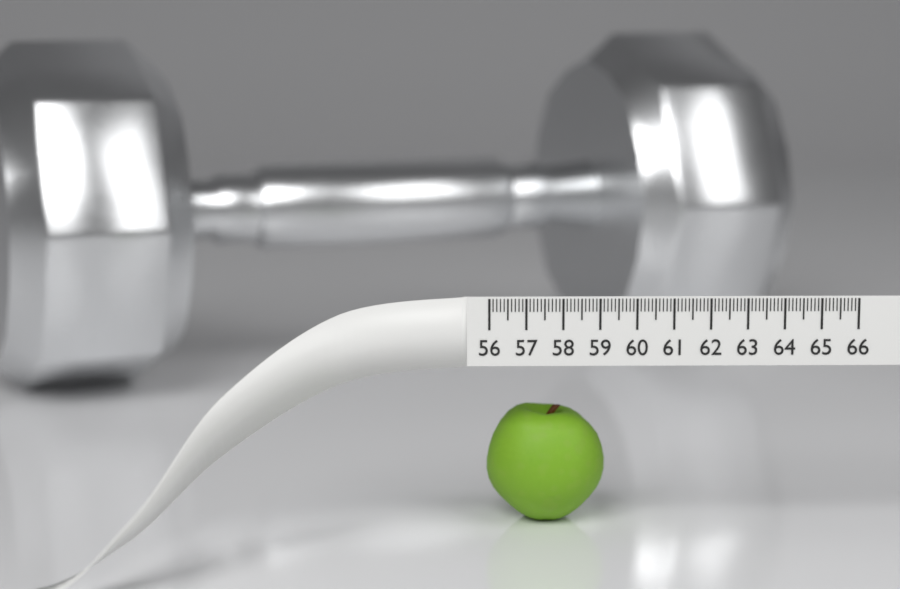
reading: 59.3 (no unit)
